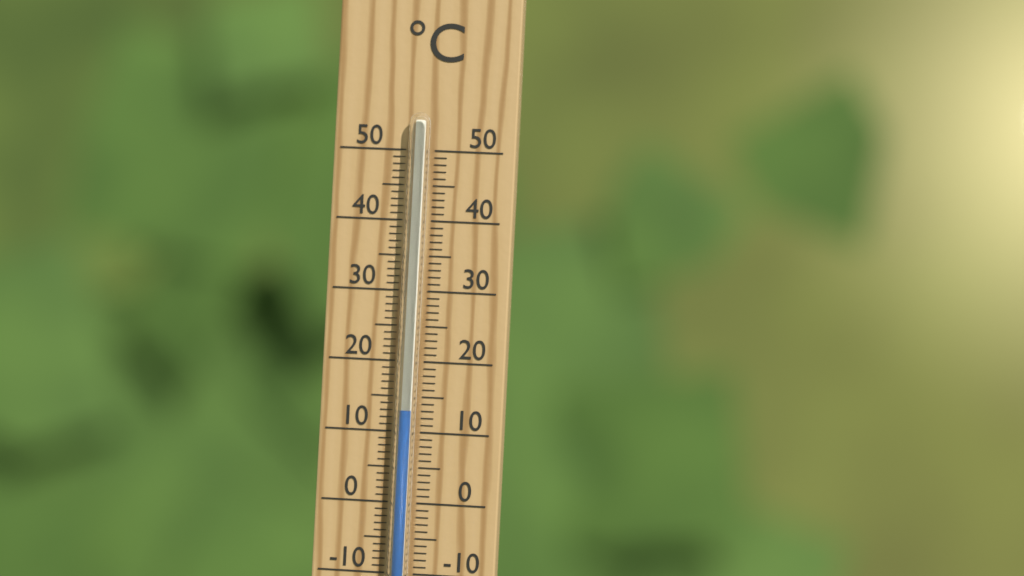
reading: 13 °C
